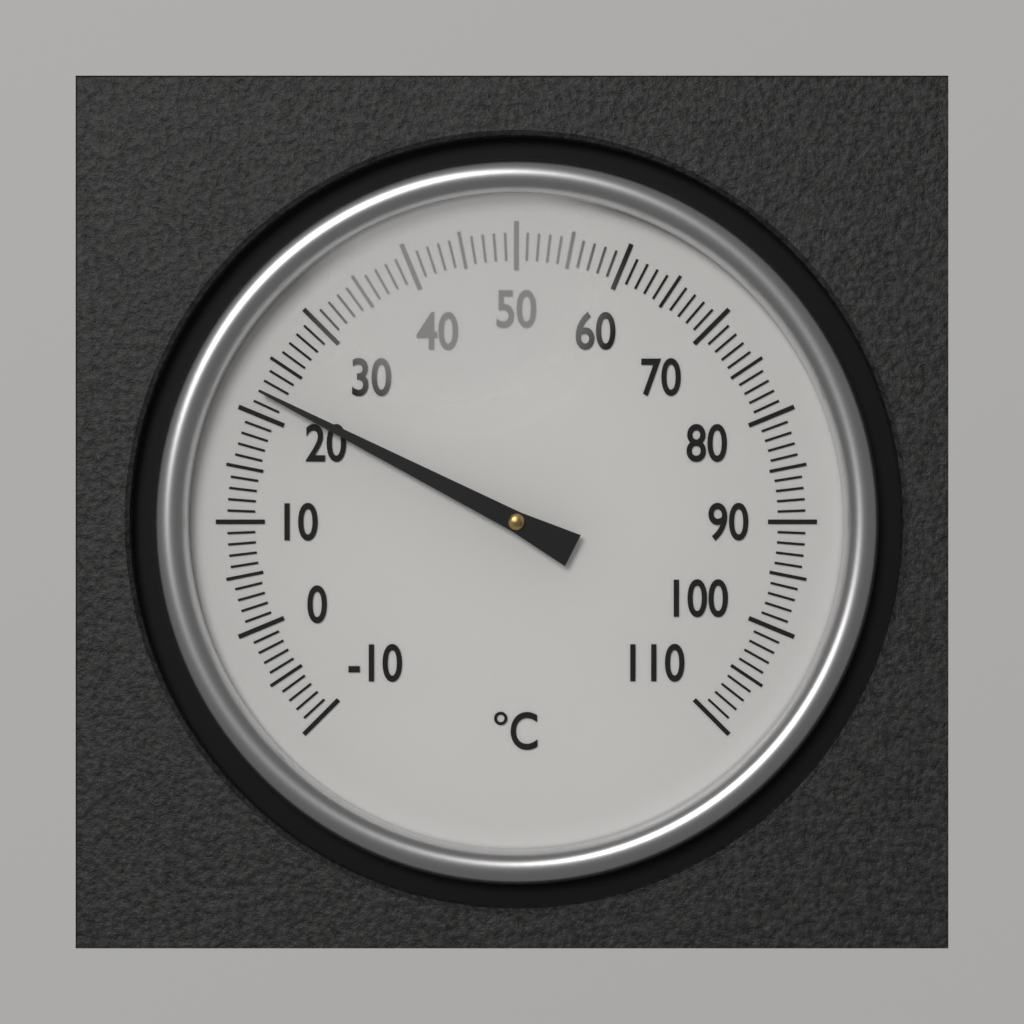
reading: 22 °C
